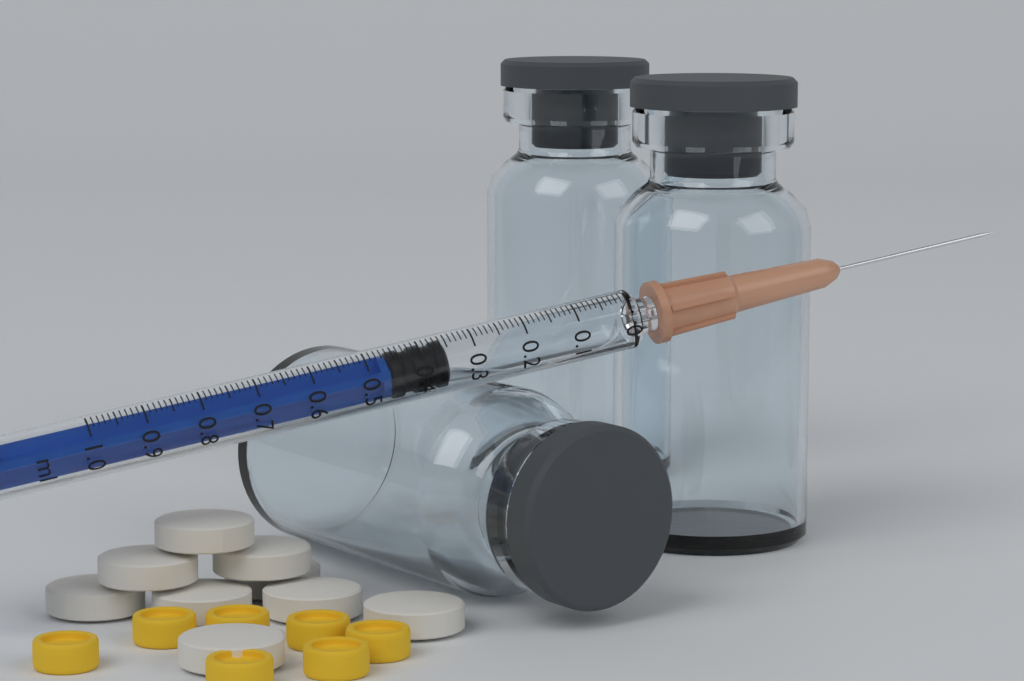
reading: 0.35 ml
